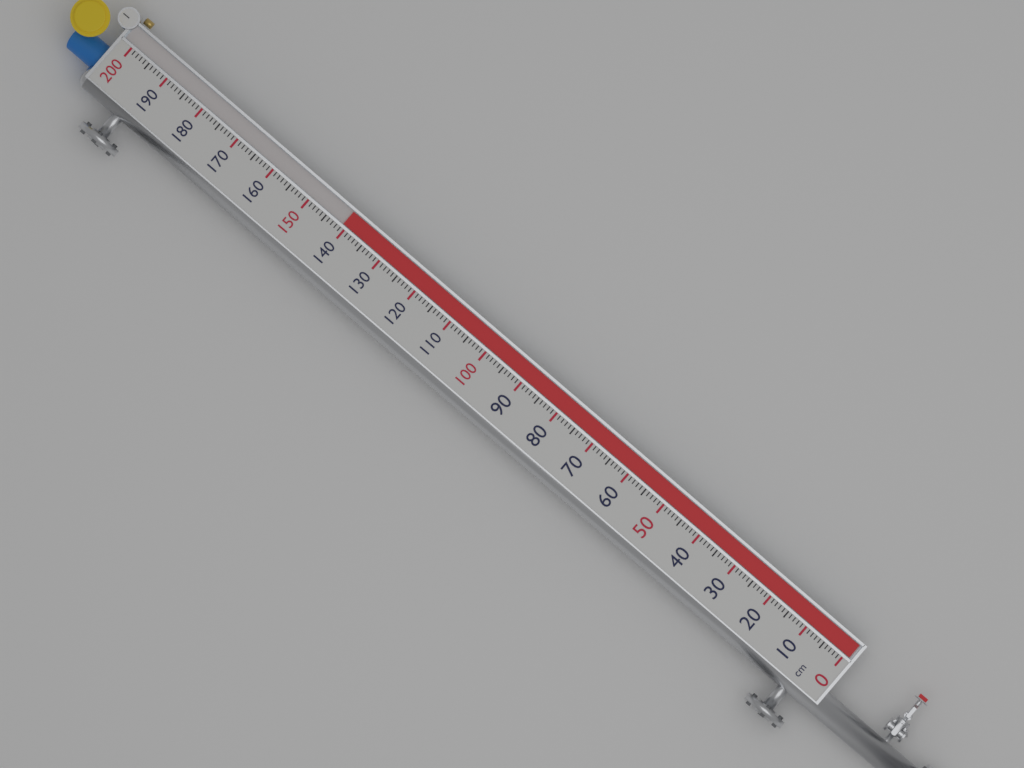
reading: 141 cm
